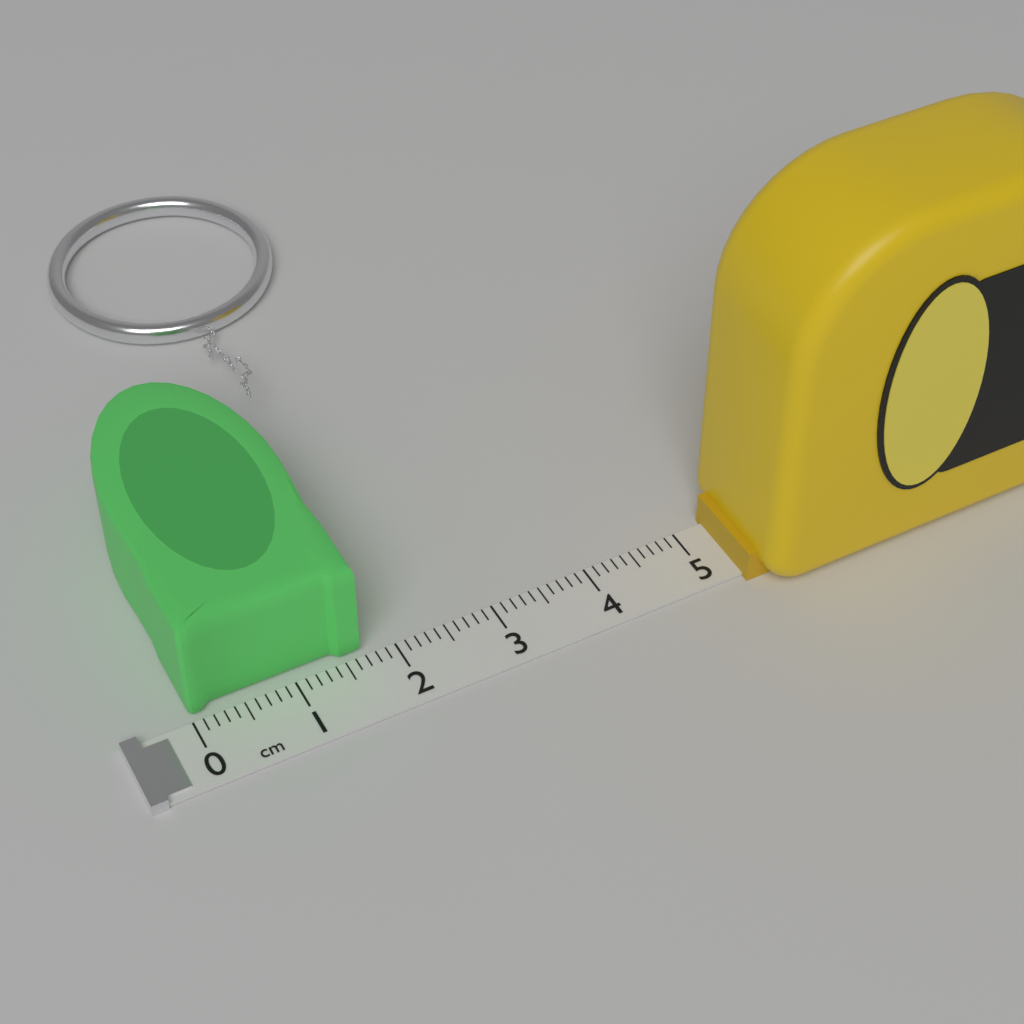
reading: 1.7 cm
